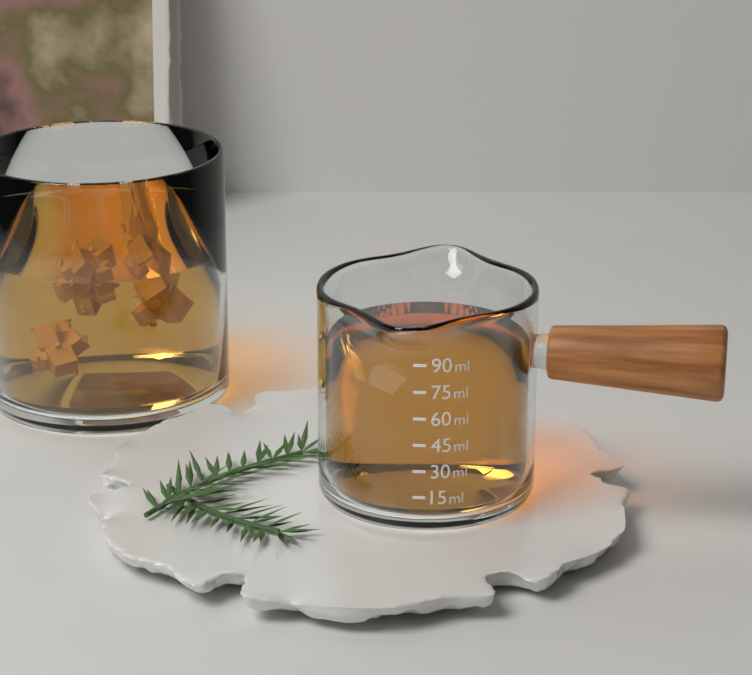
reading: 85 ml
